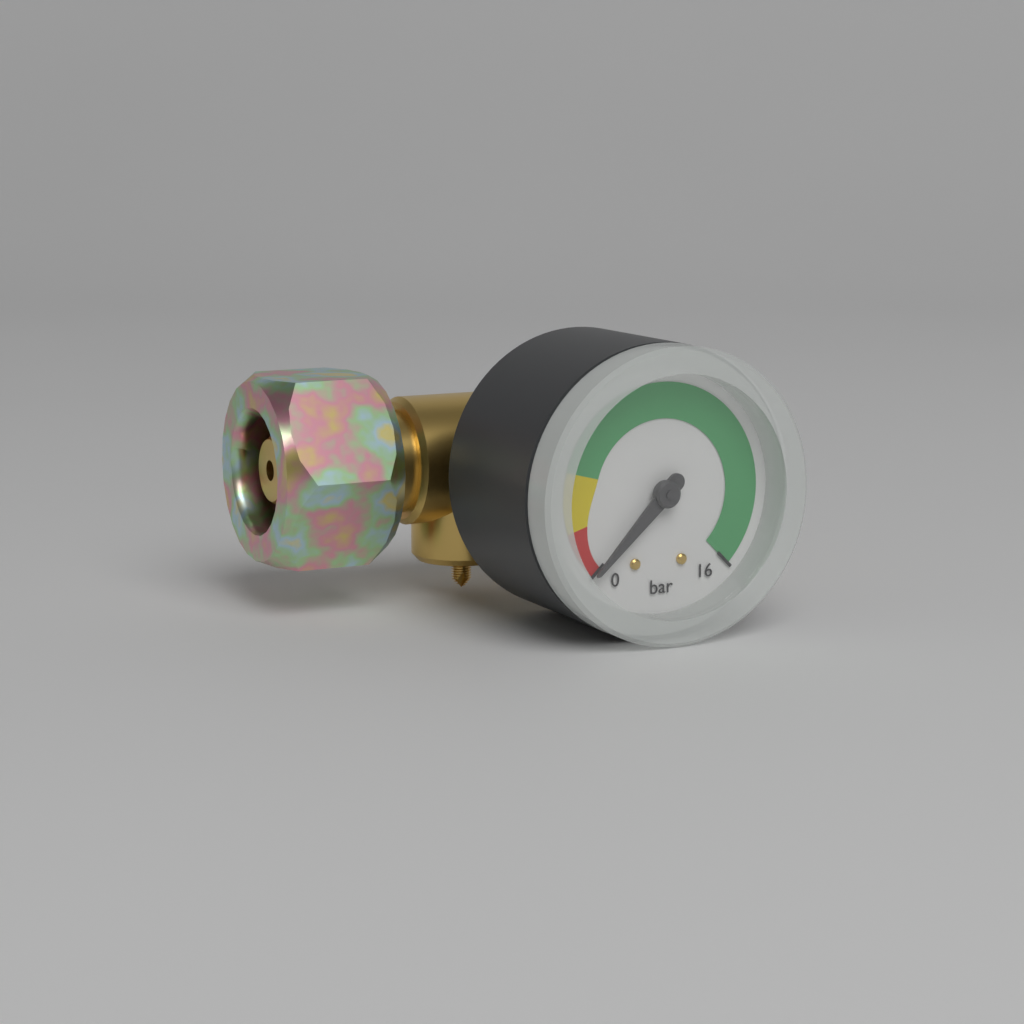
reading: 0 bar
